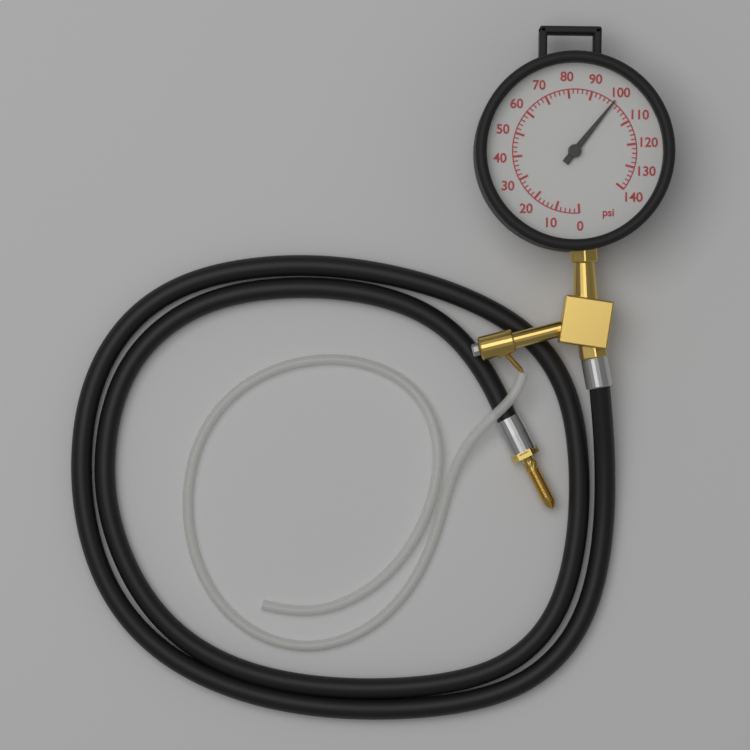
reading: 100 psi
